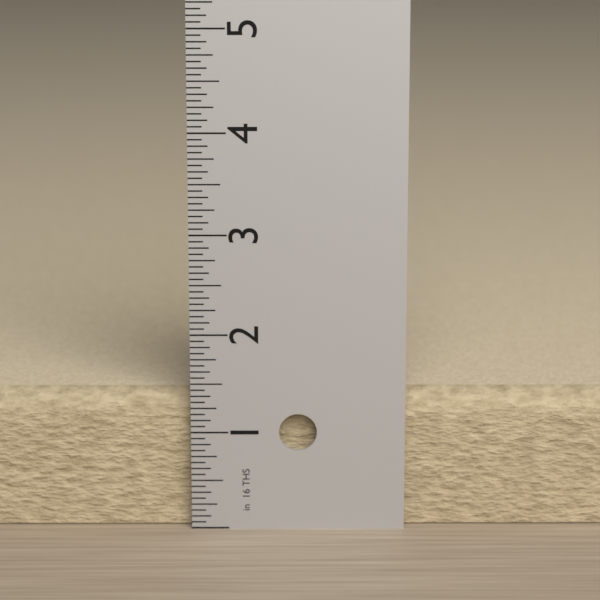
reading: 1.3750 in
